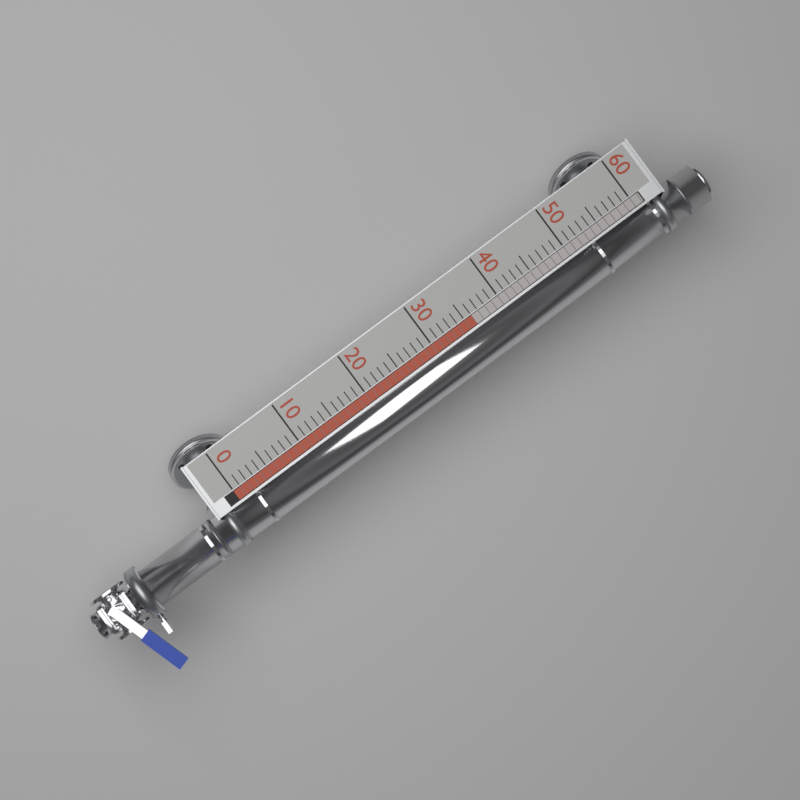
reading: 36 (no unit)
